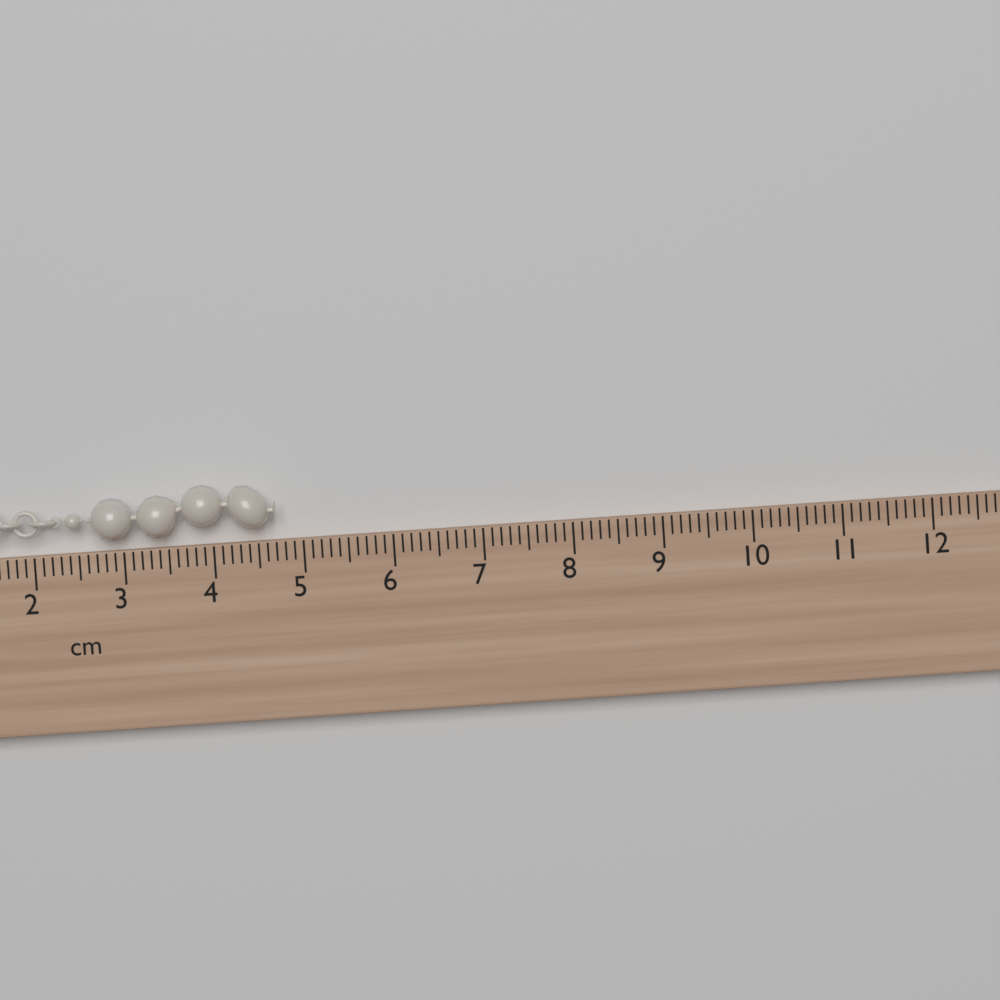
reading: 4.7 cm
